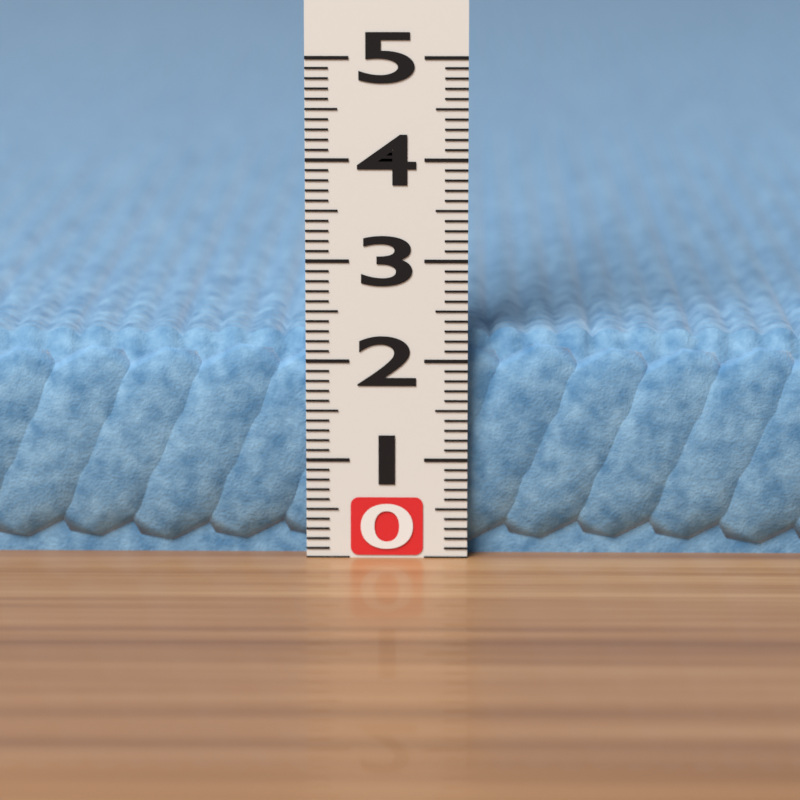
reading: 2.3 (no unit)
